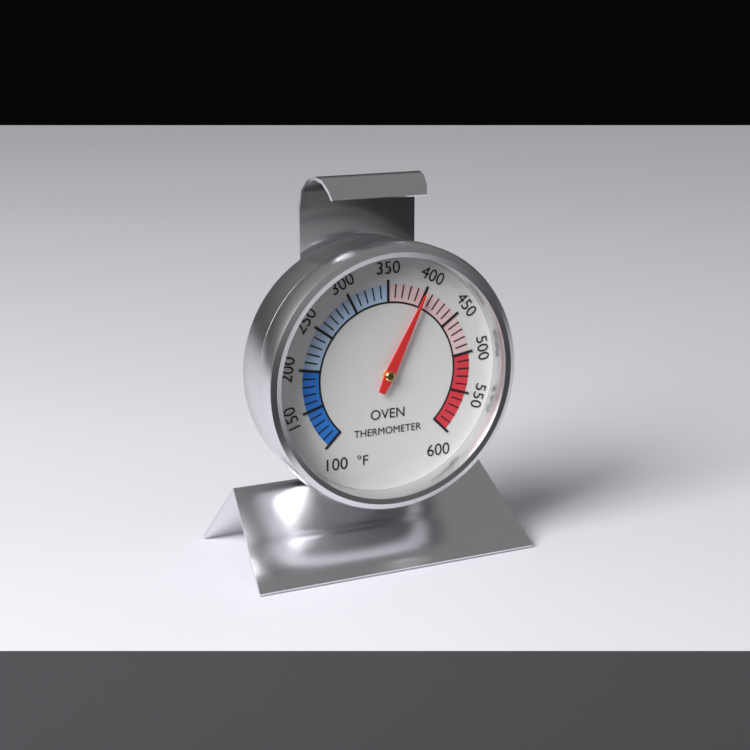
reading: 400 °F
